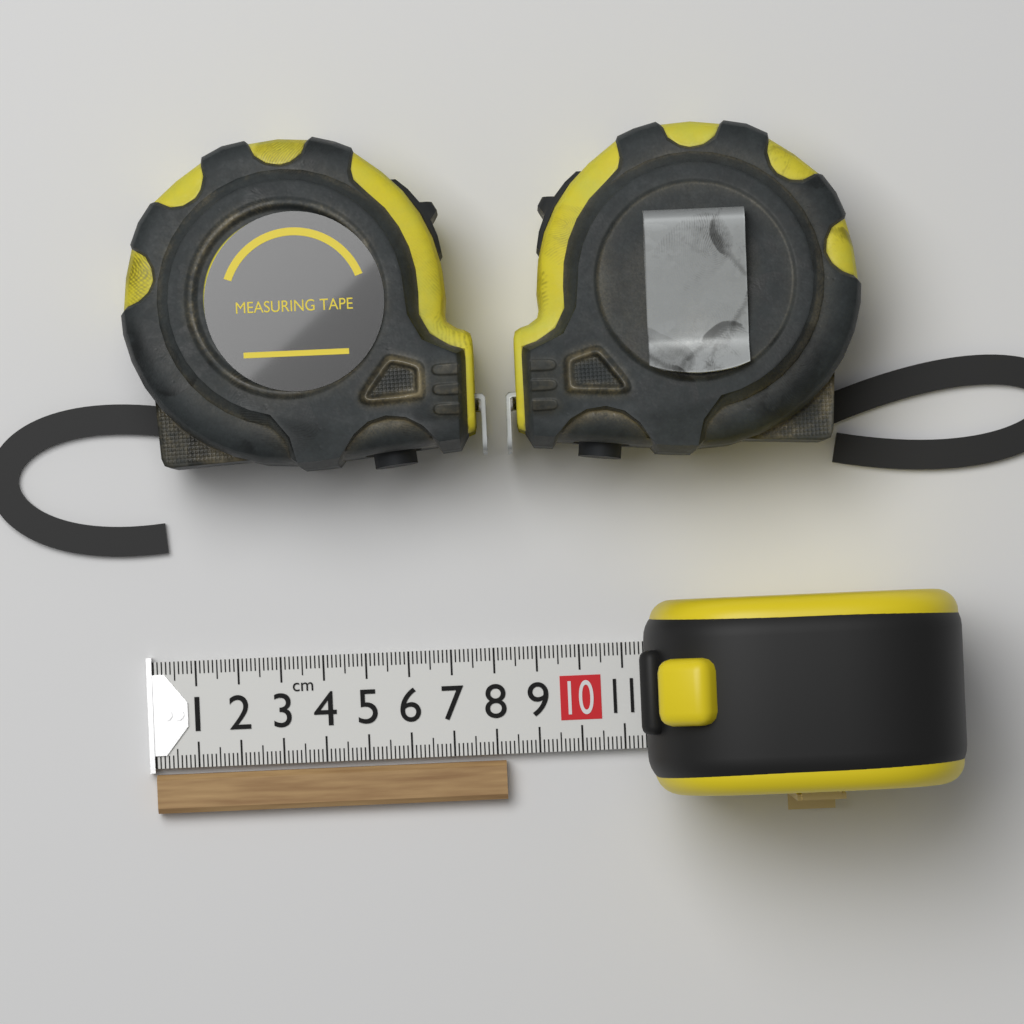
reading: 8.2 cm
